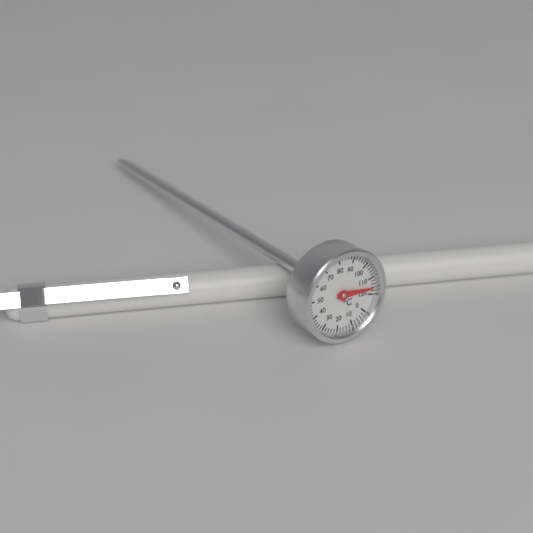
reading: 116 °C
